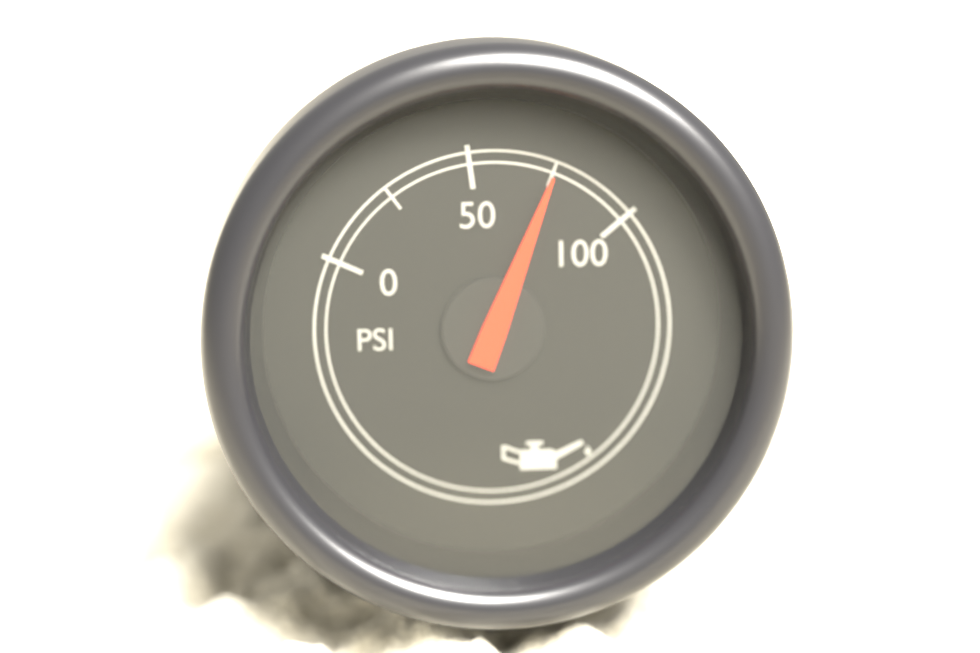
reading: 75 psi
